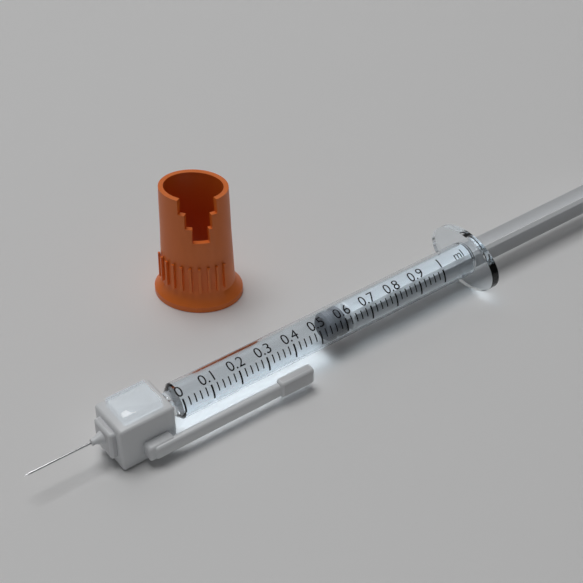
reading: 0.54 ml
